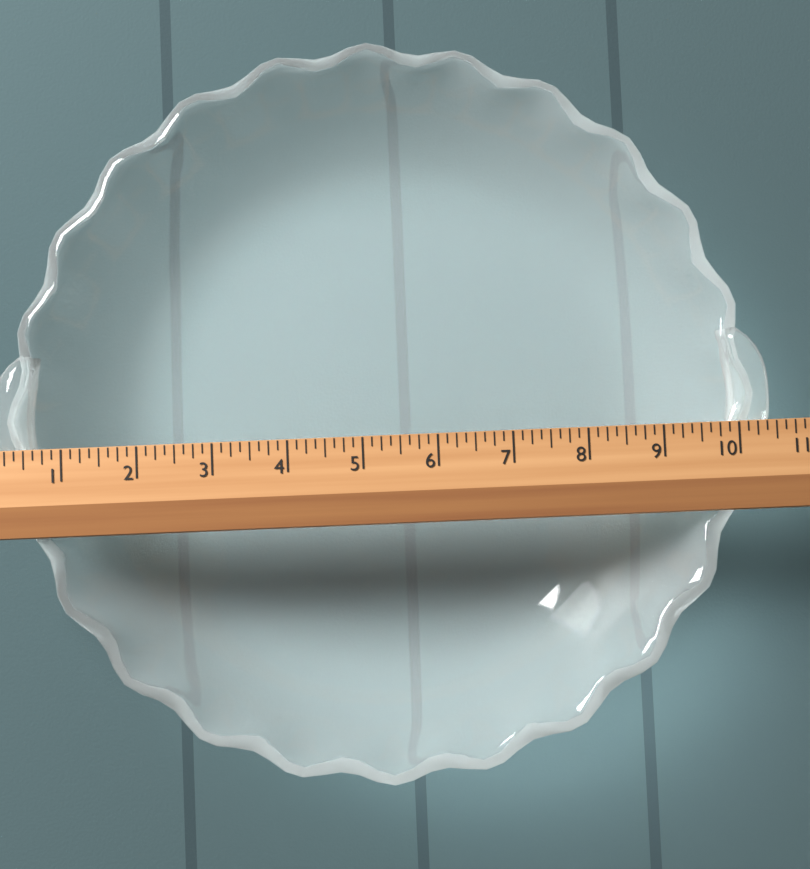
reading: 10.500 (no unit)
